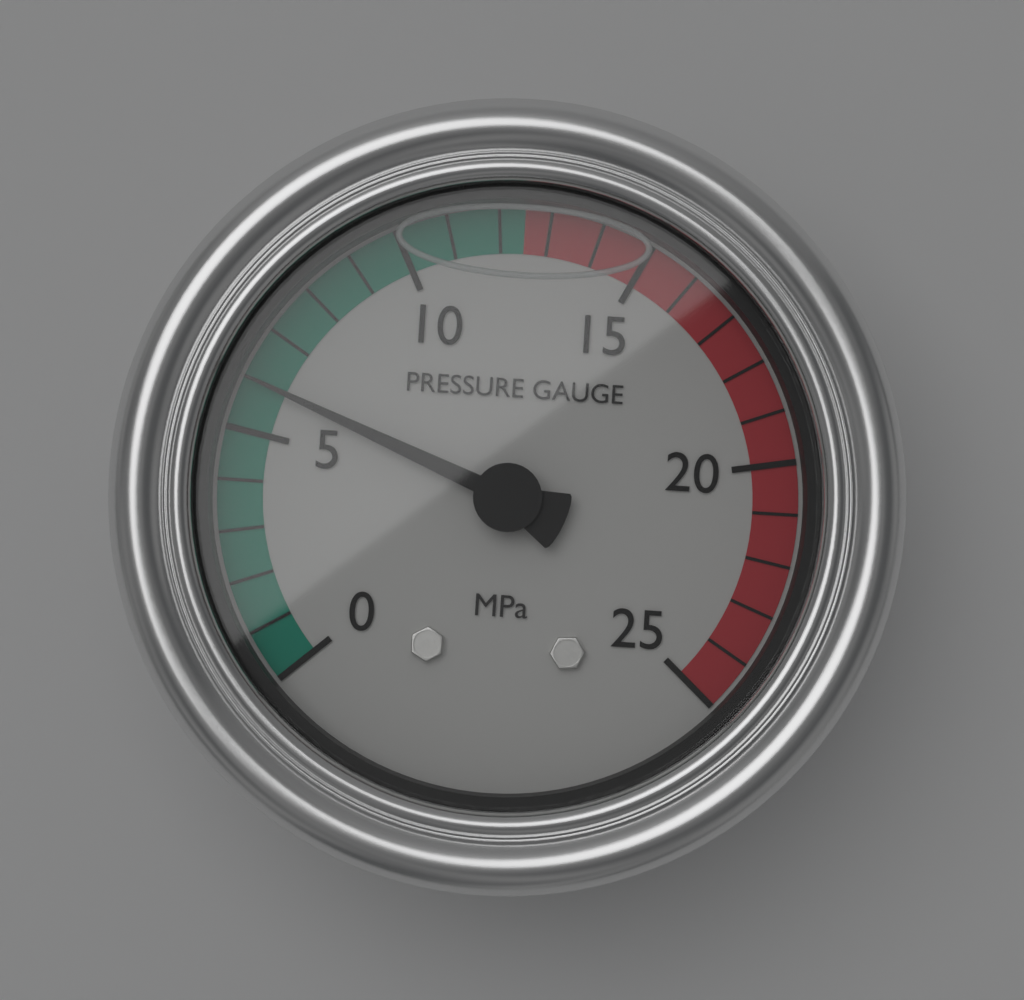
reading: 6 MPa
